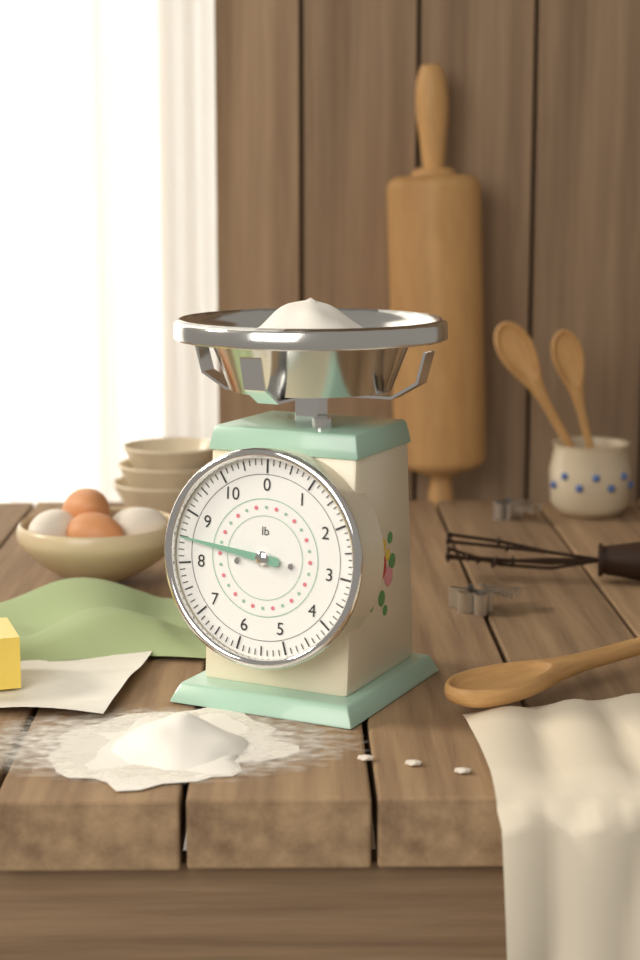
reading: 8.500 lb
